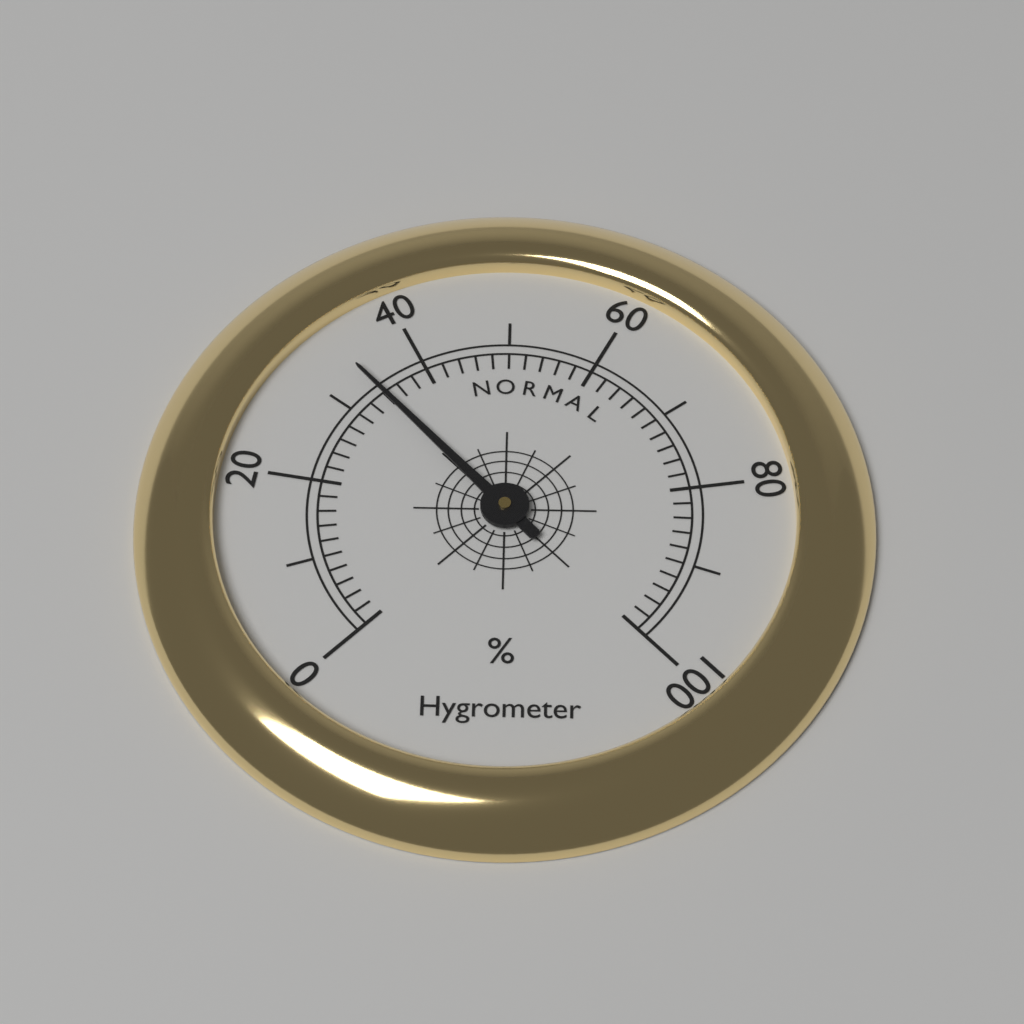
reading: 34 %
